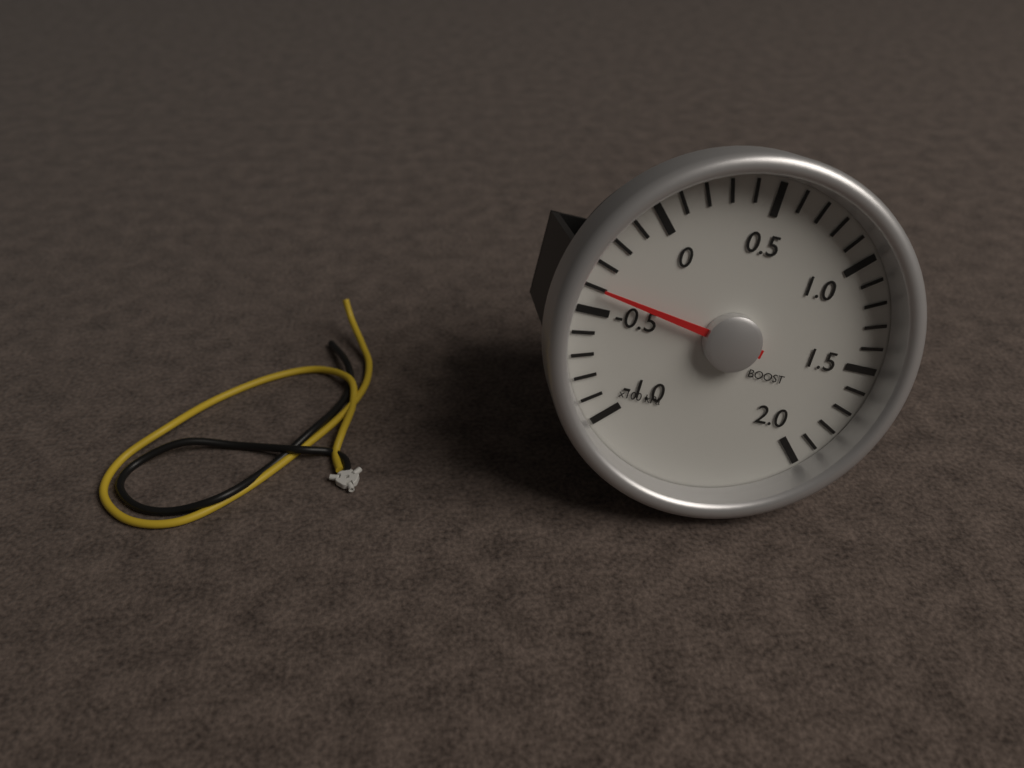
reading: -40 kPa
